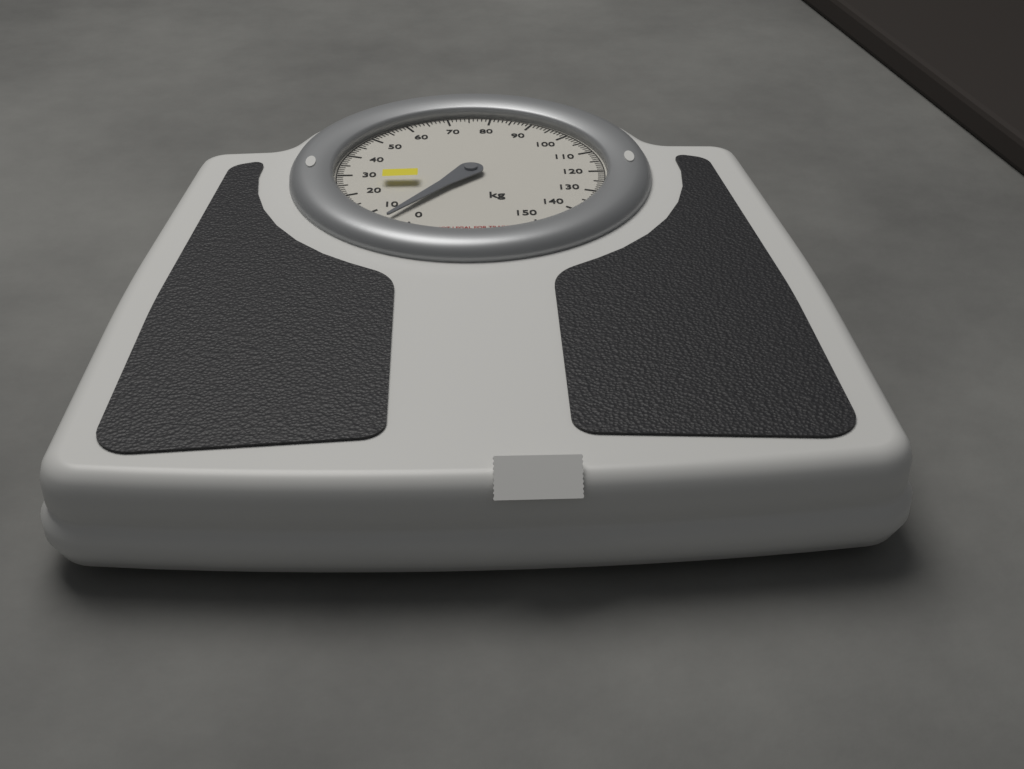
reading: 5 kg
